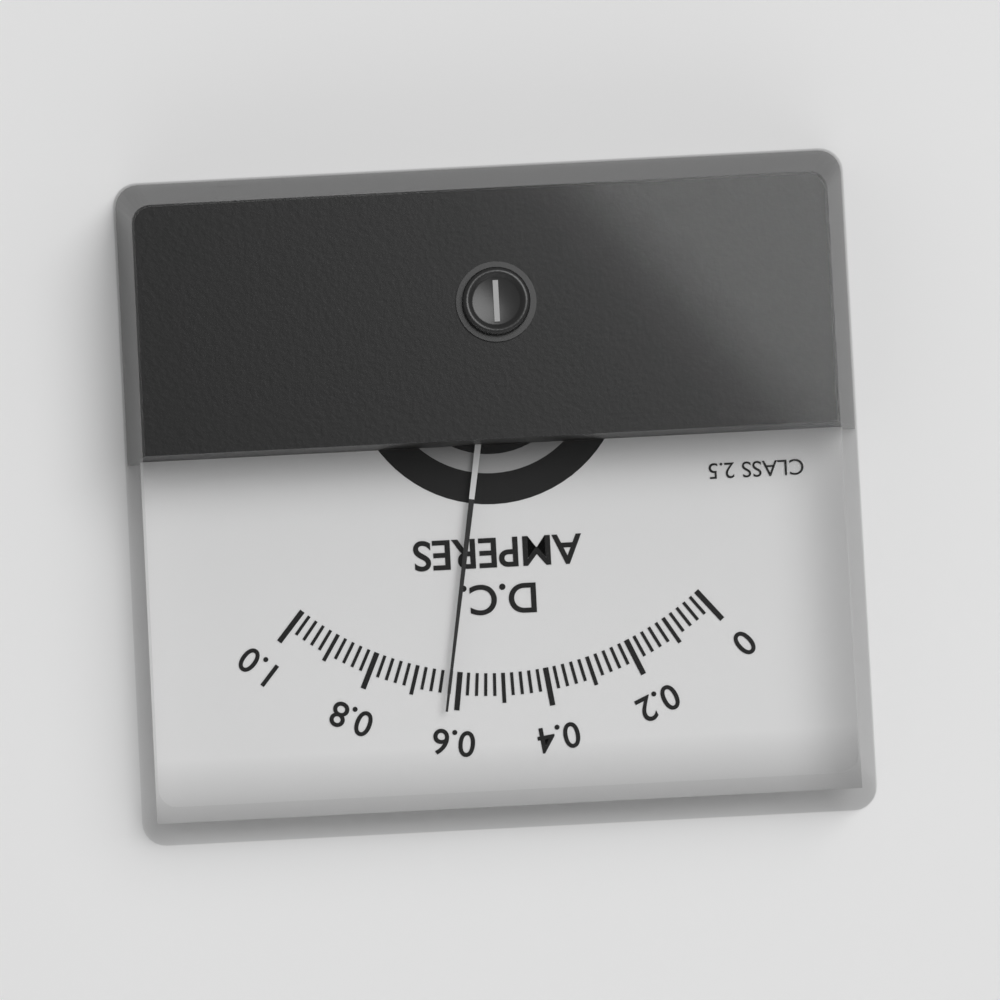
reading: 0.62 A
